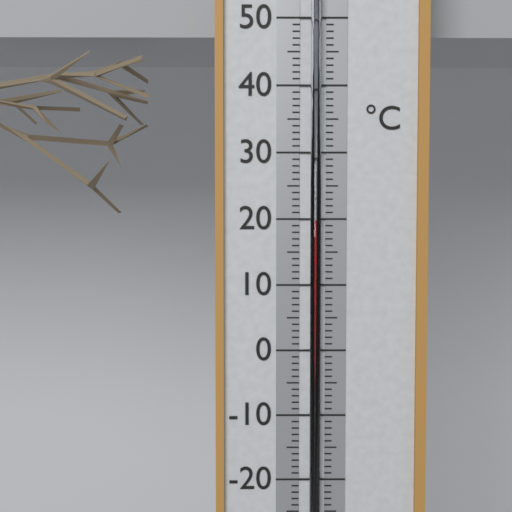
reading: 20 °C
